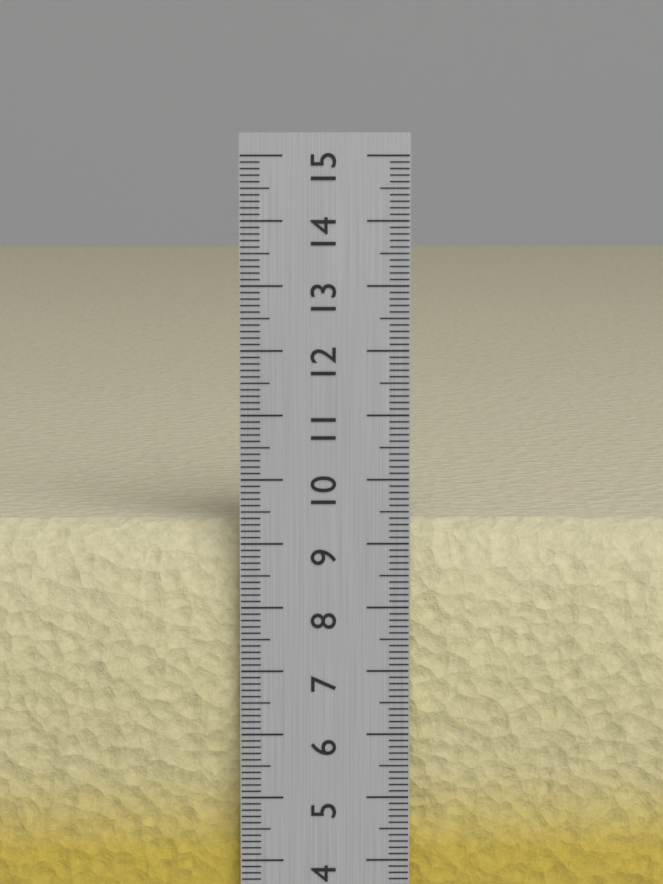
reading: 9.3 cm
